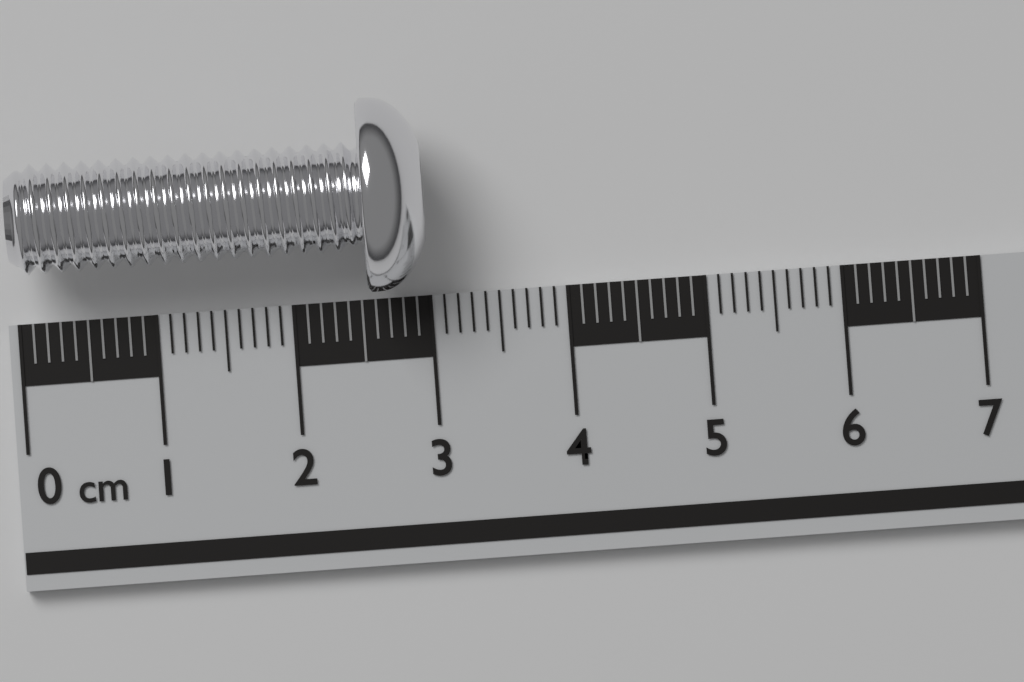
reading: 3.0 cm
